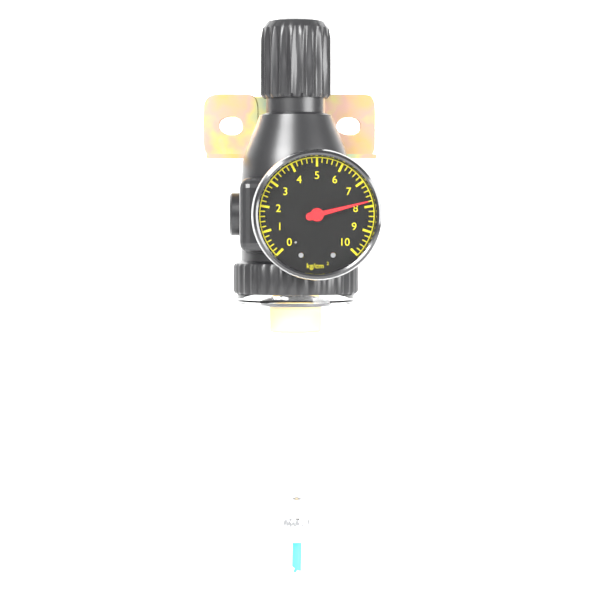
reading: 7.8 kg/cm²
